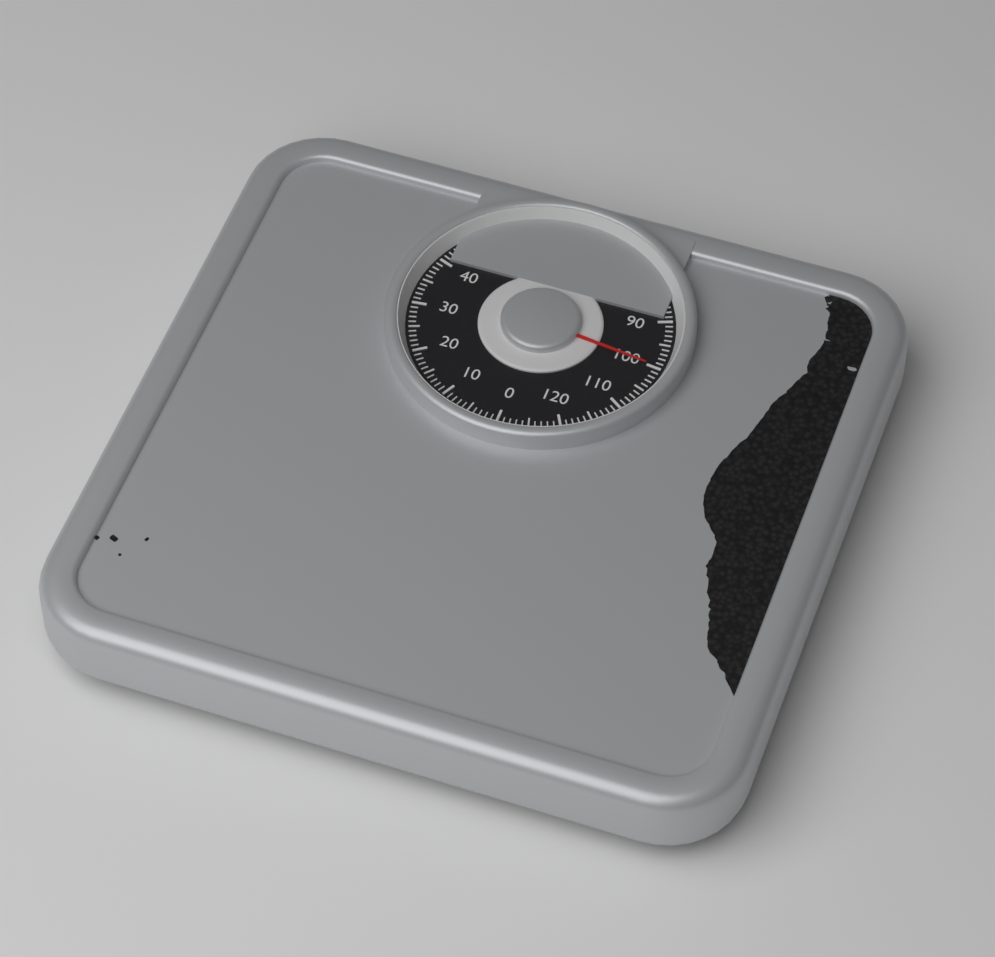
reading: 100 kg
